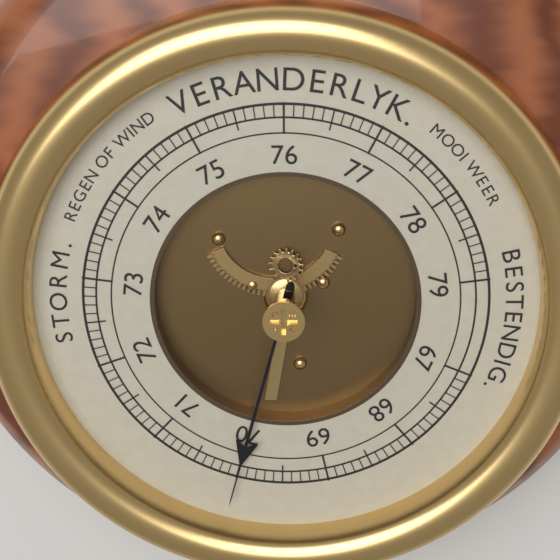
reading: 70.0 (no unit)
